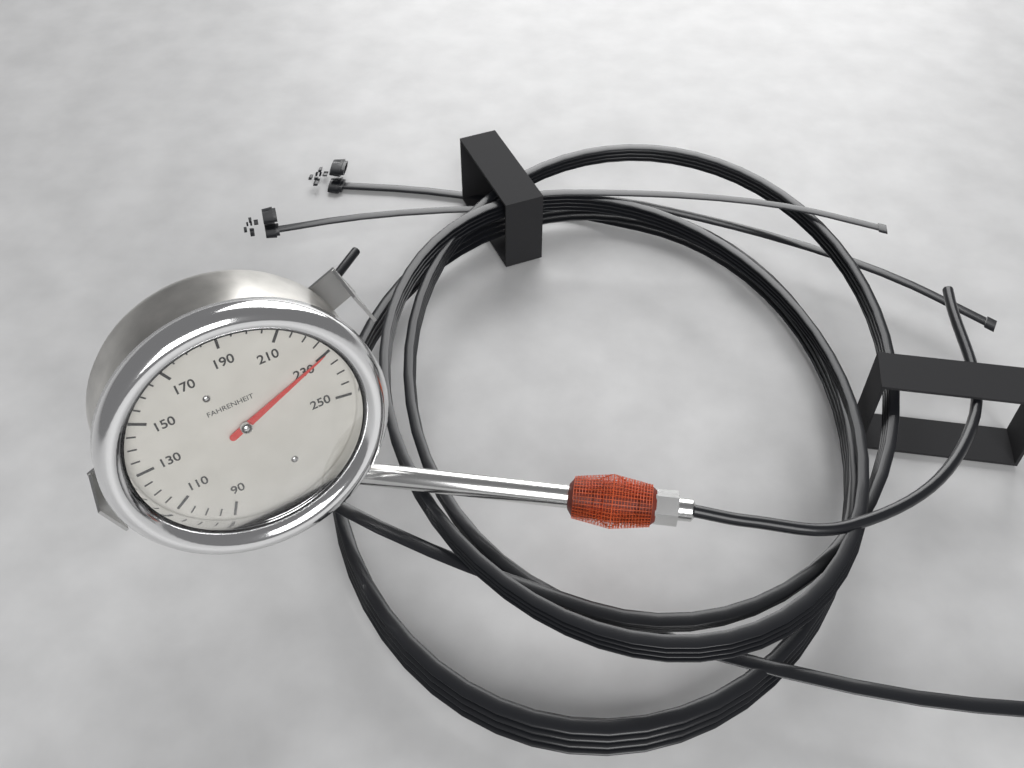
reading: 230 °F
